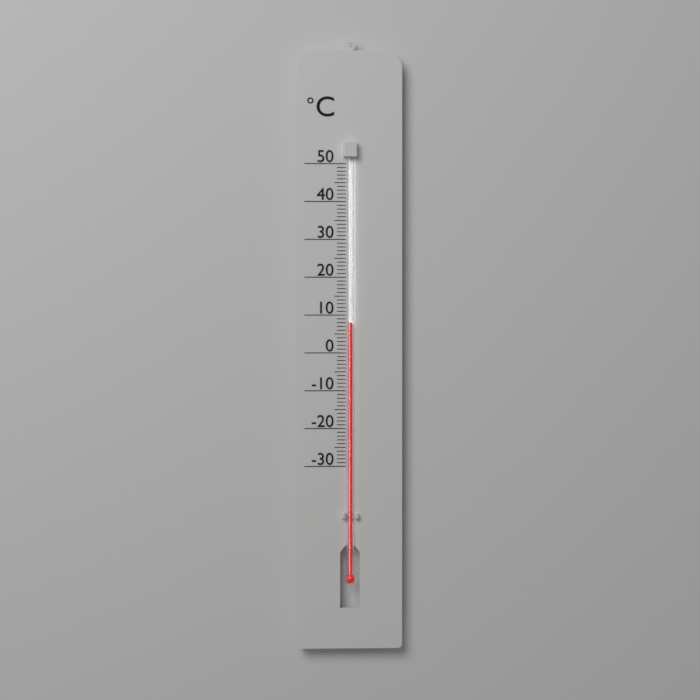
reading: 8 °C
